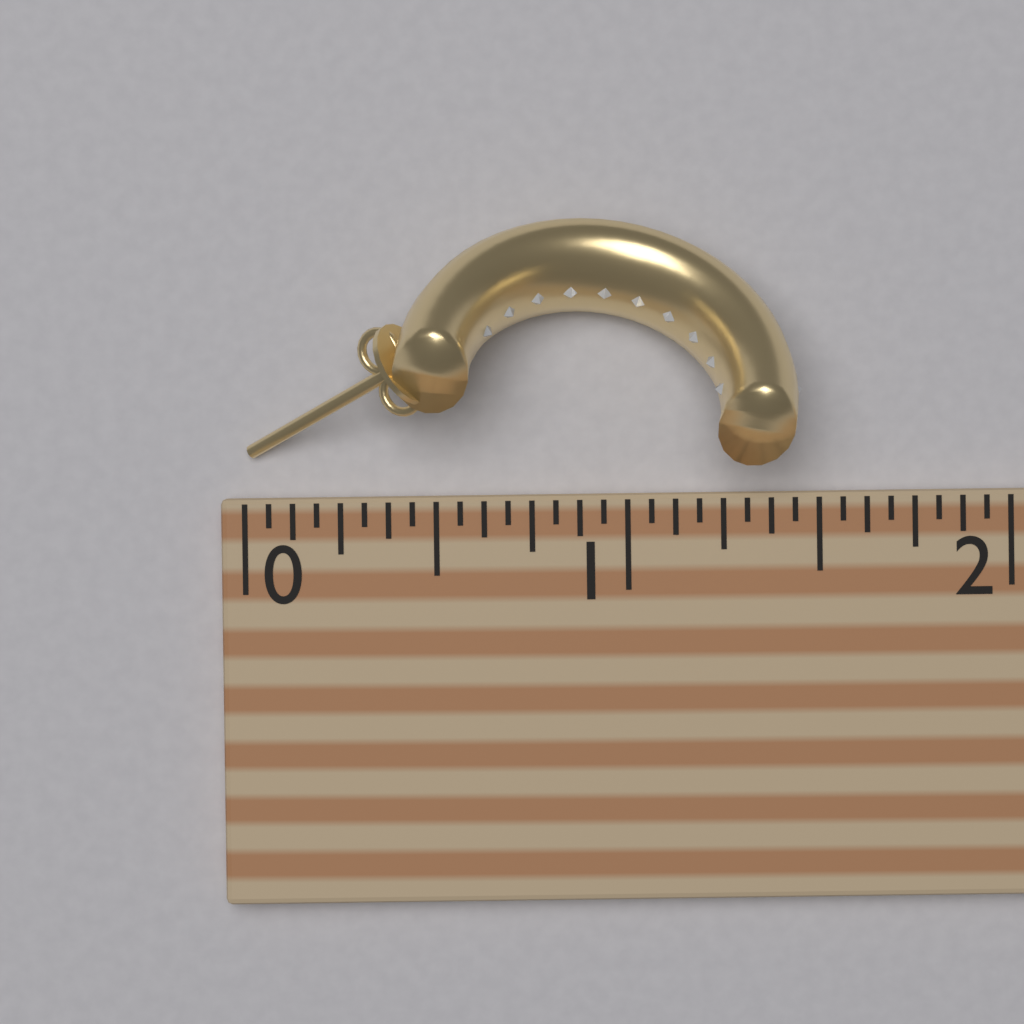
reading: 1.4375 (no unit)
